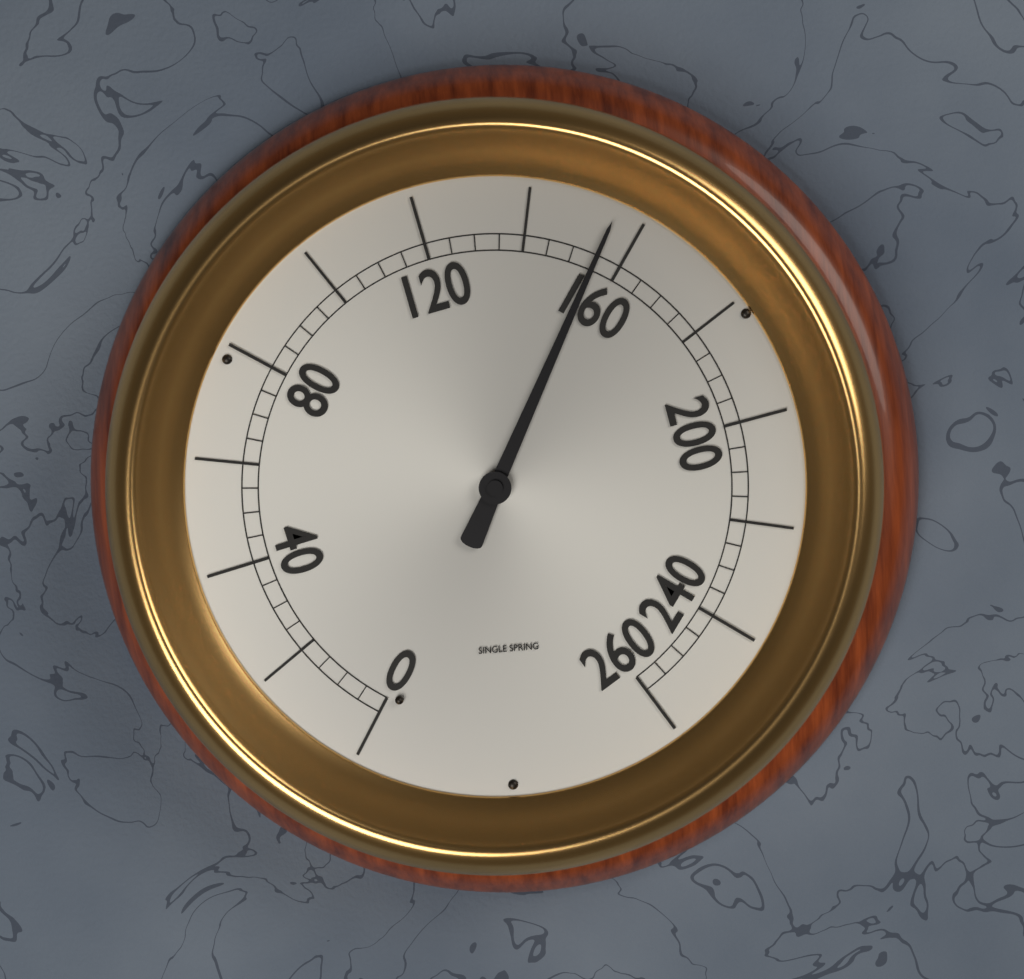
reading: 155 (no unit)
